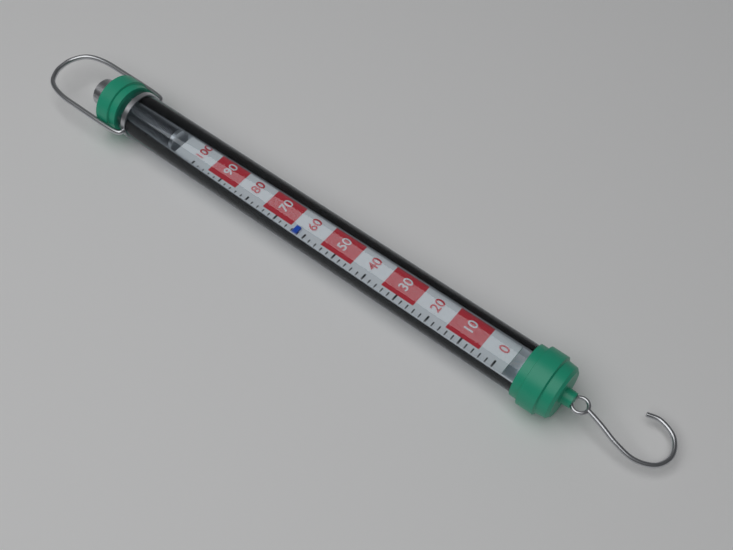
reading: 62 (no unit)
